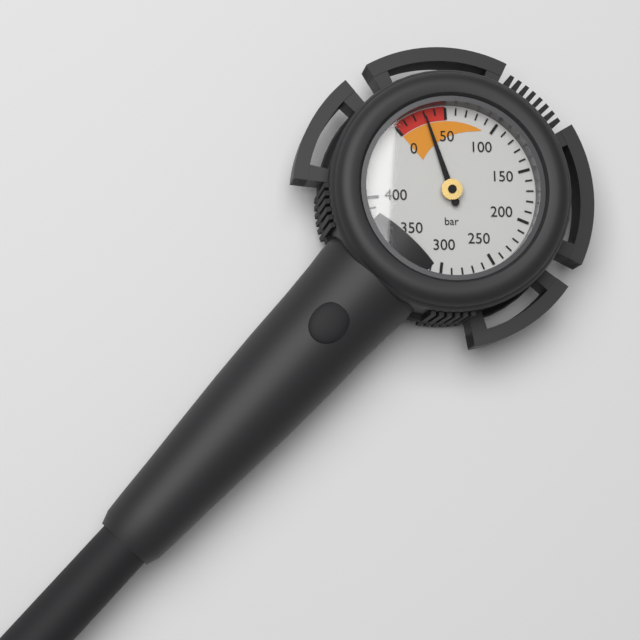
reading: 30 bar
